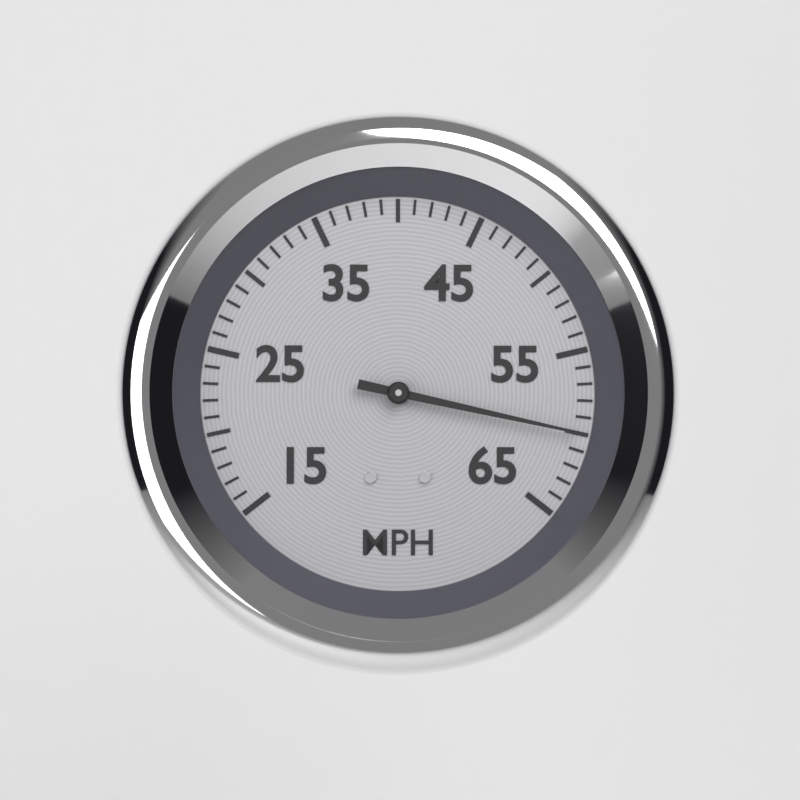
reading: 60 MPH
